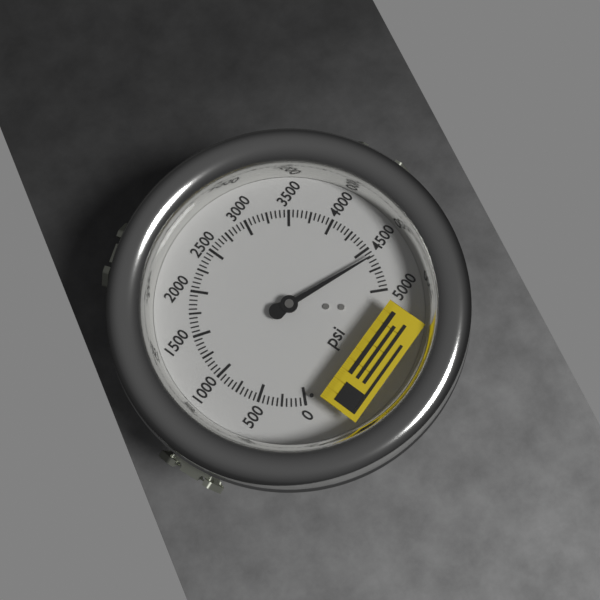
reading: 4600 psi
